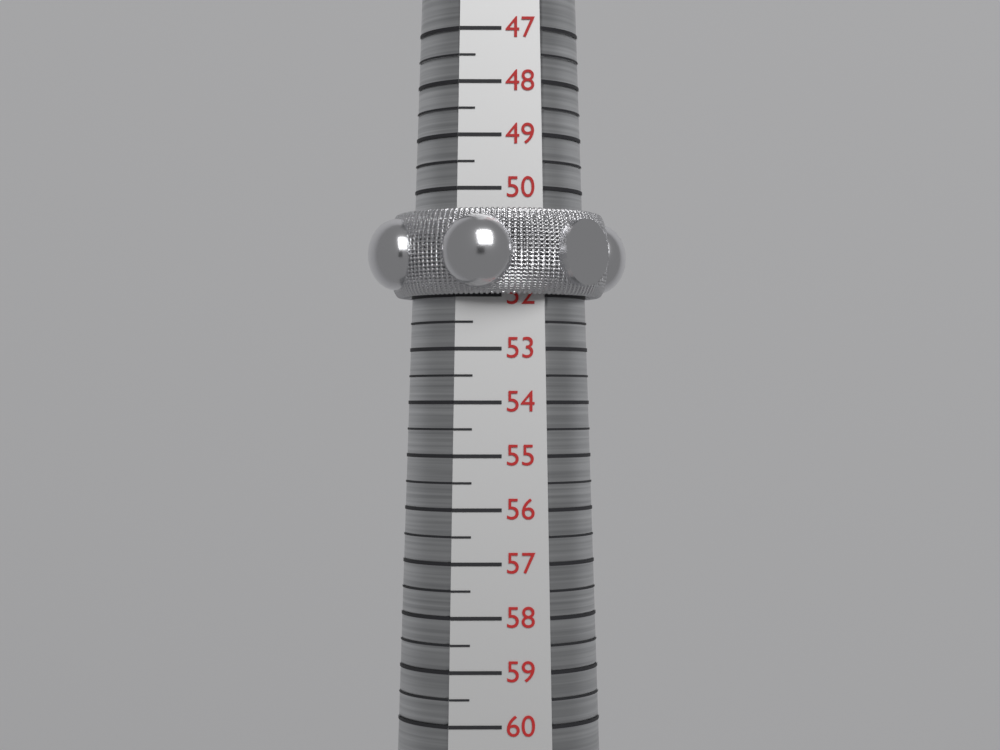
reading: 52.0 (no unit)
